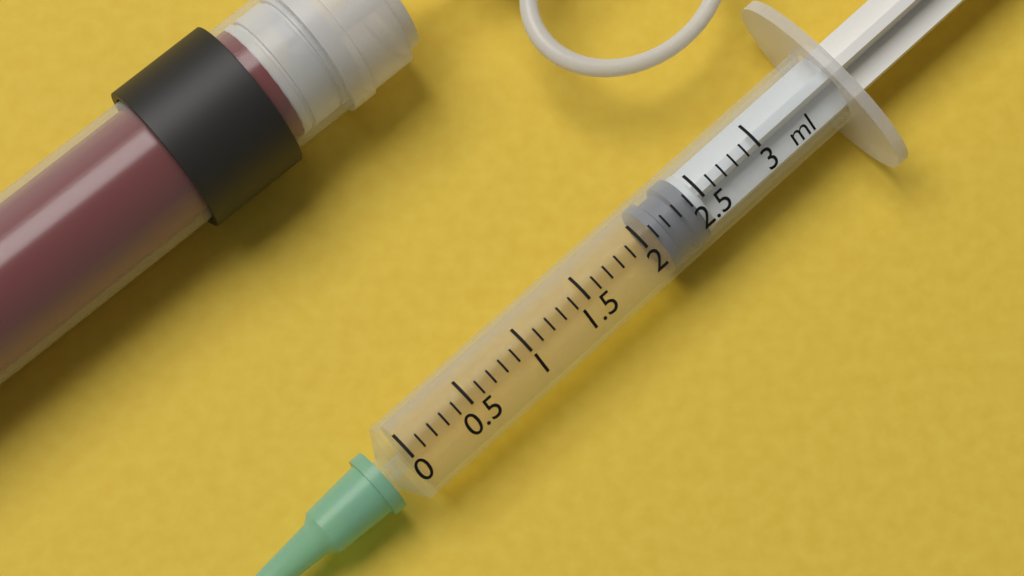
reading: 2.1 ml
